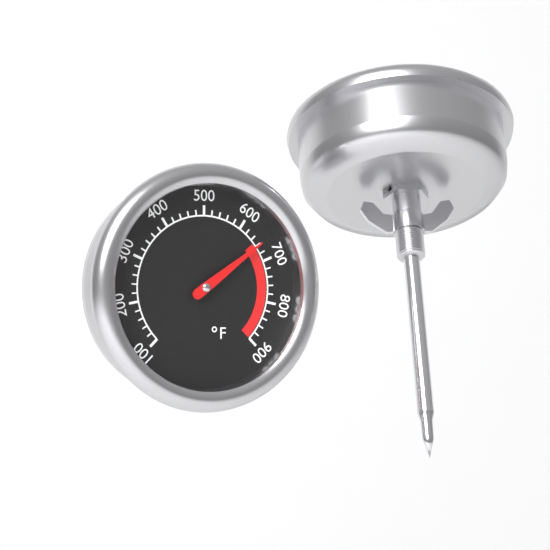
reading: 660 °F
